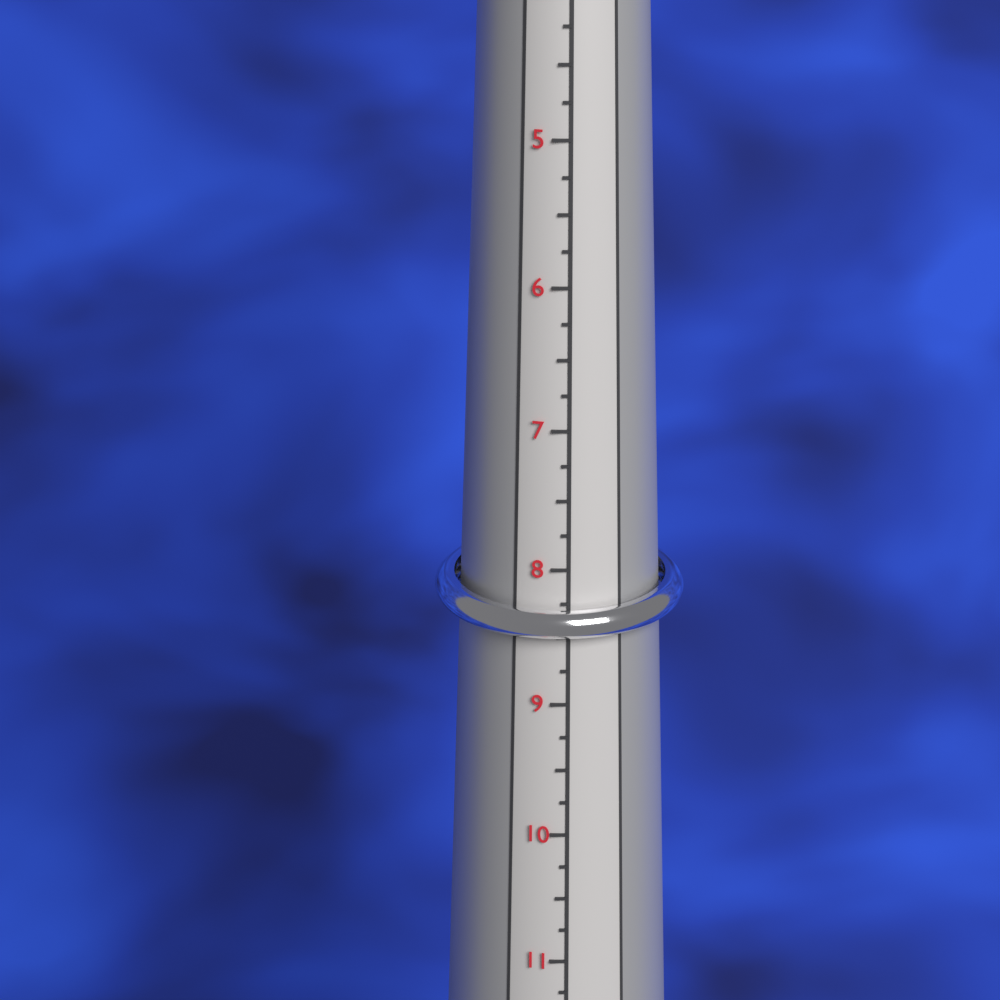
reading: 8.75 (no unit)
